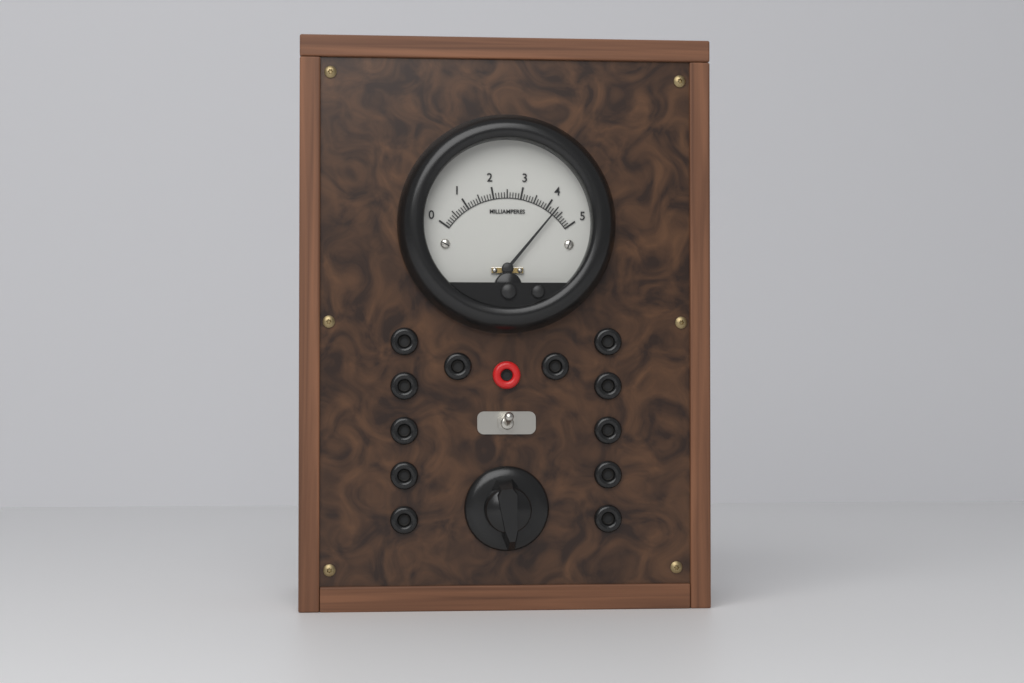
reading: 4.3 mA
